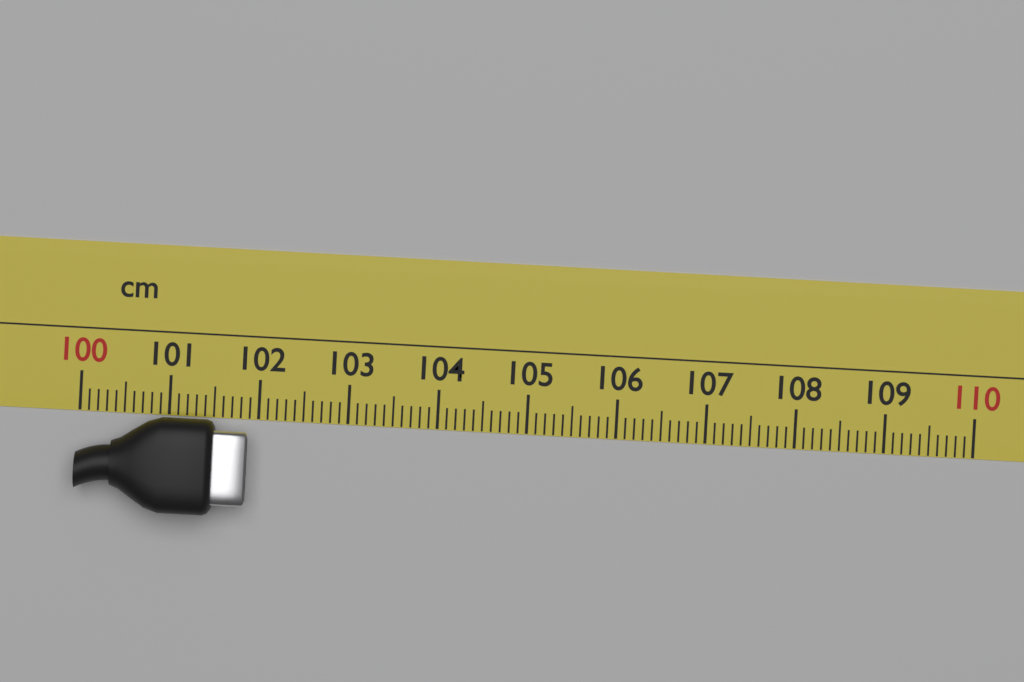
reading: 101.9 cm
